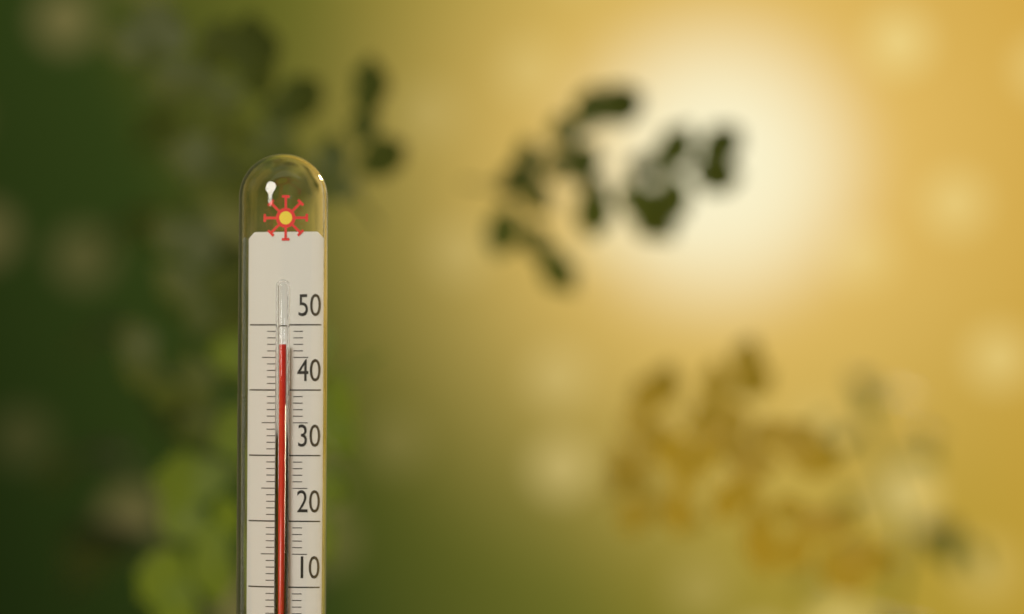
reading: 47 °C
